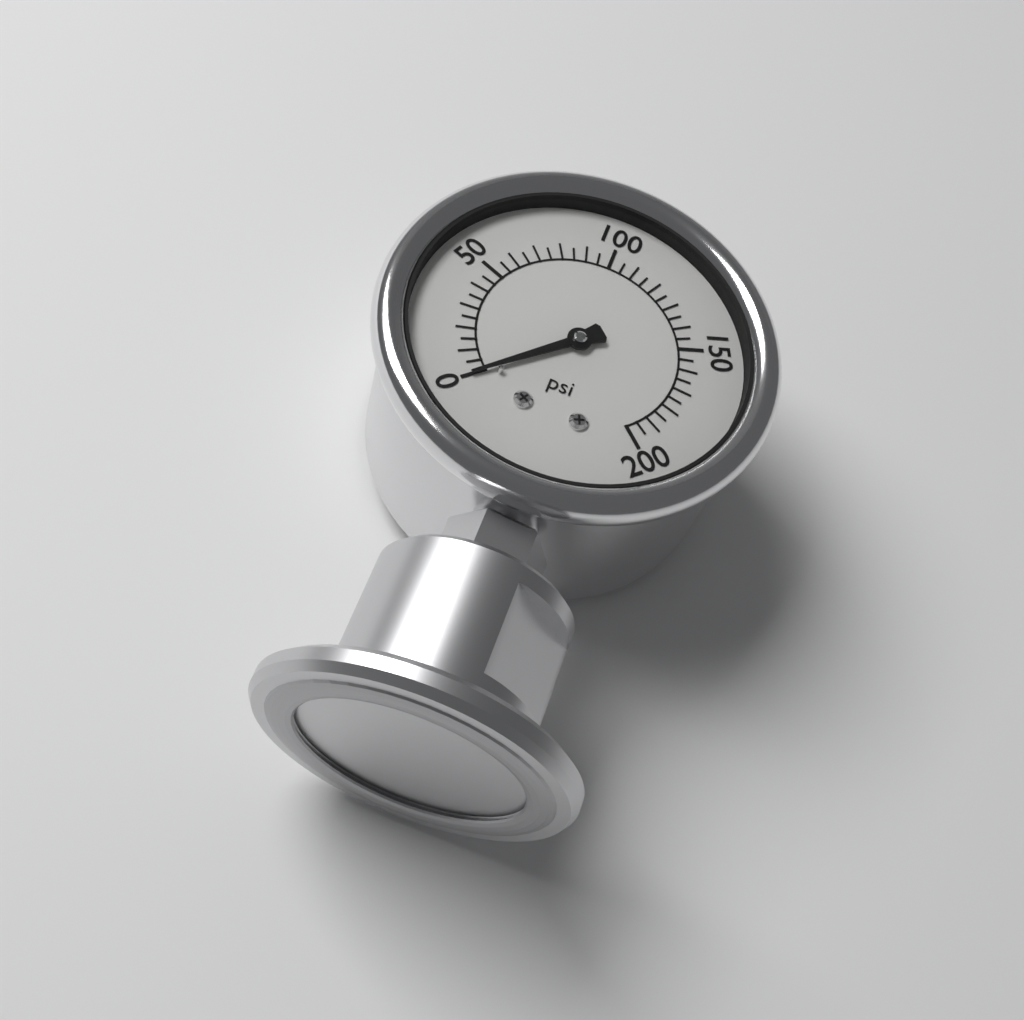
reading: 0 psi
